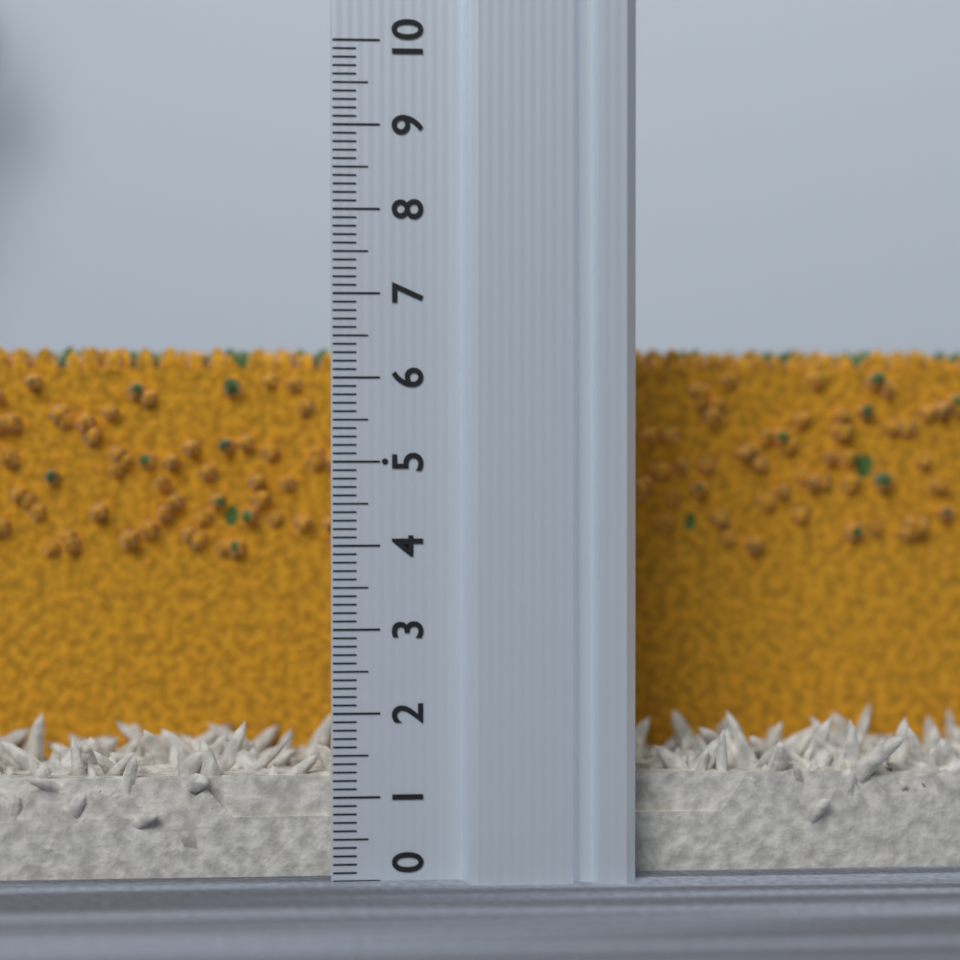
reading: 6.5 (no unit)
